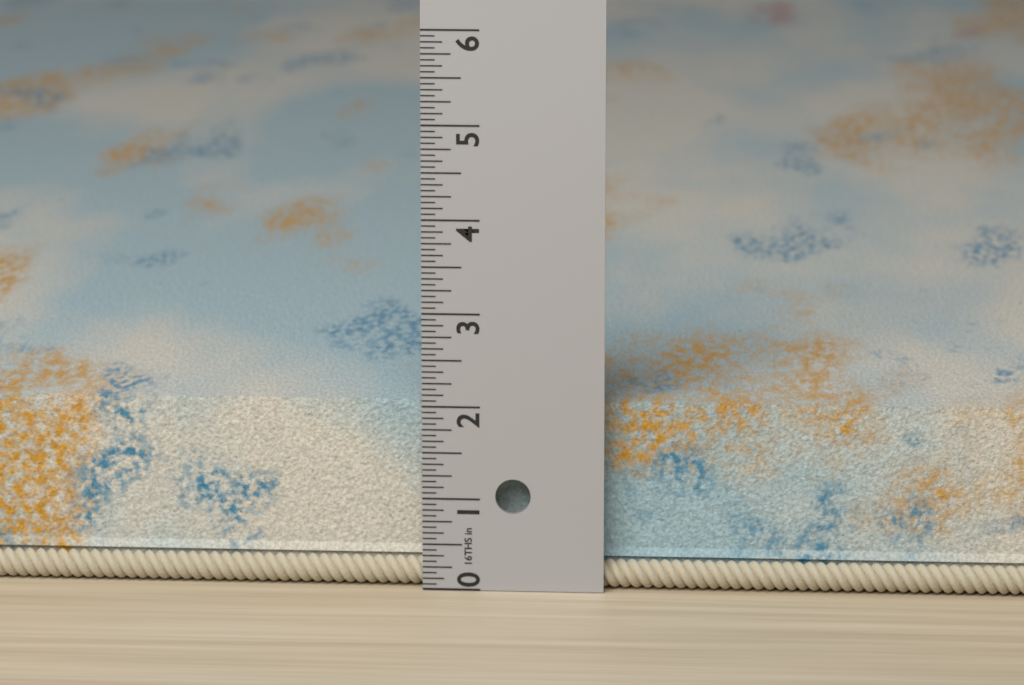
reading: 2.0625 in
